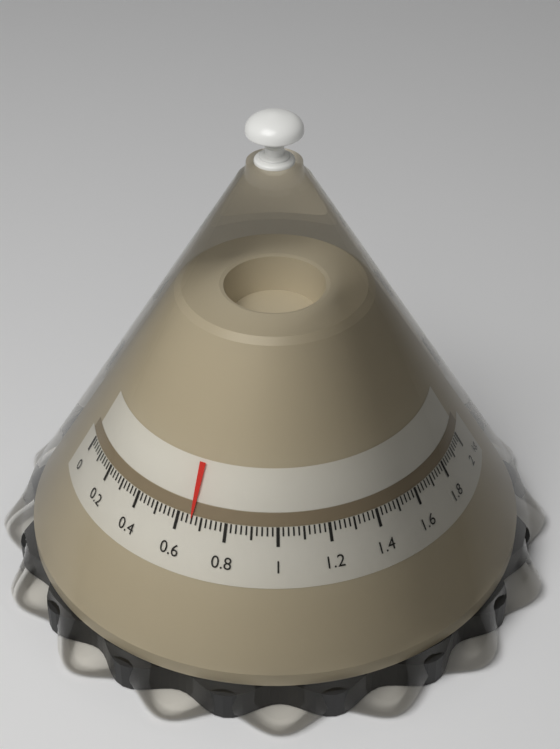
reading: 0.66 kg
